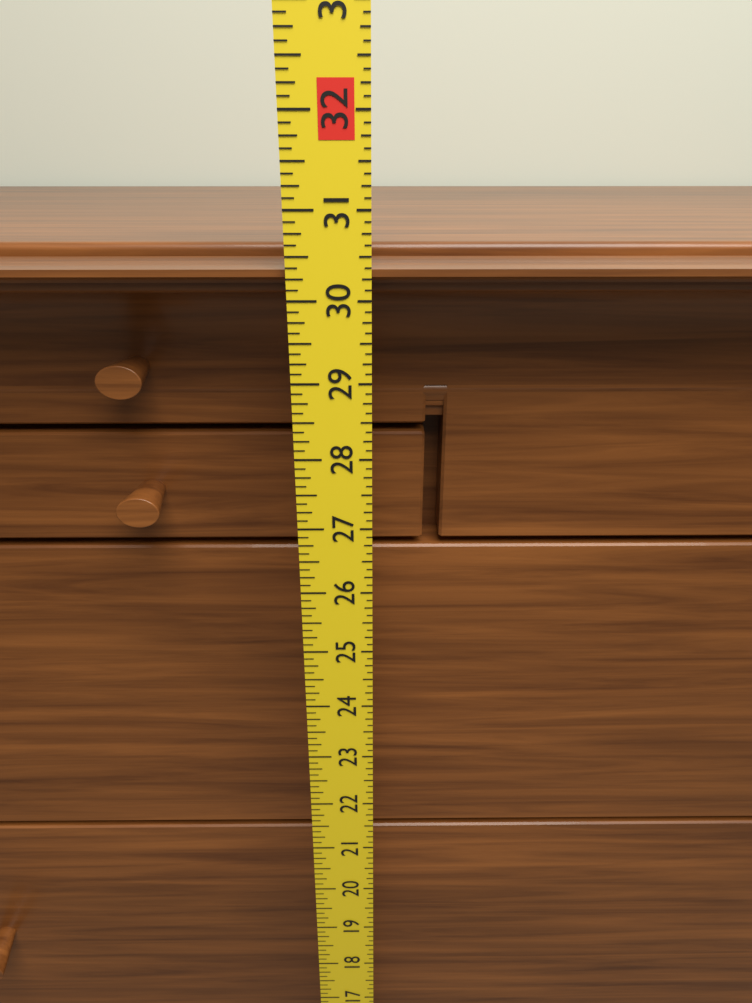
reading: 30.500 in
